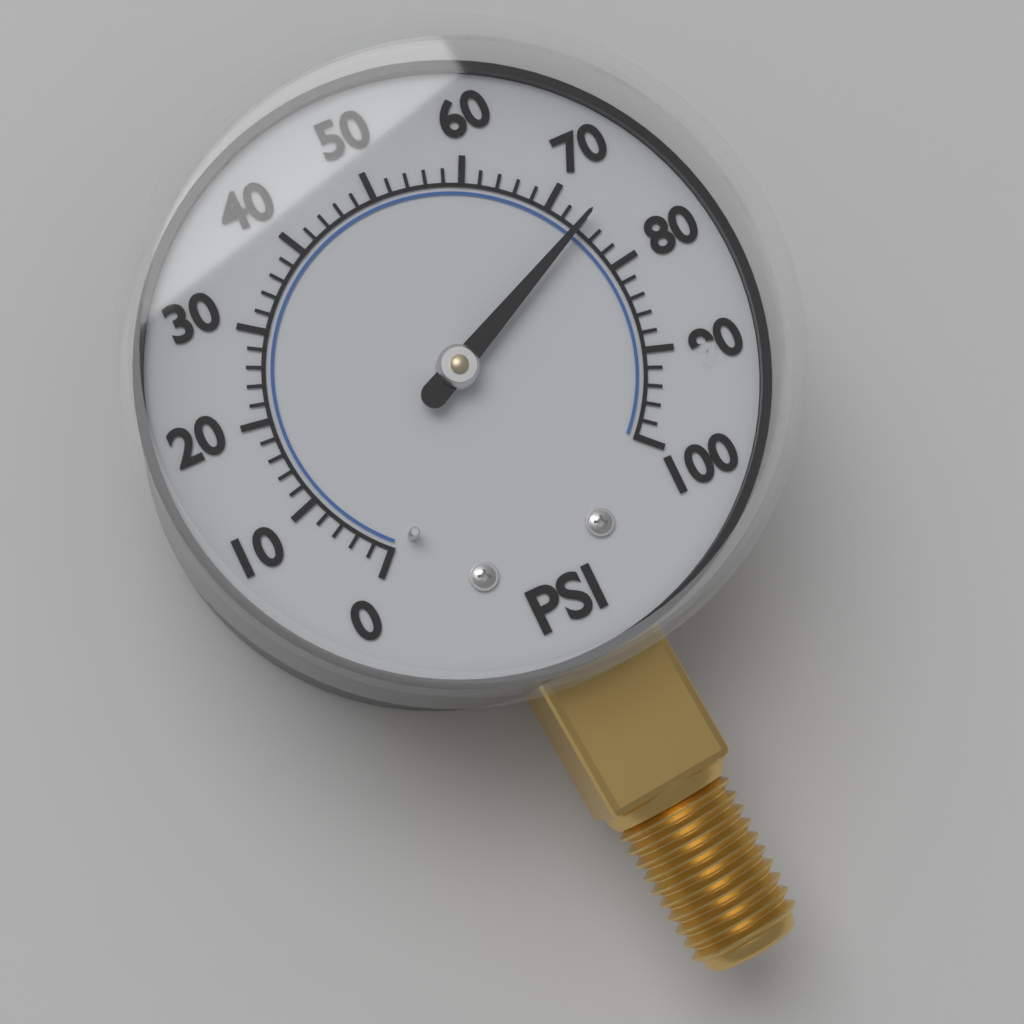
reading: 74 psi
